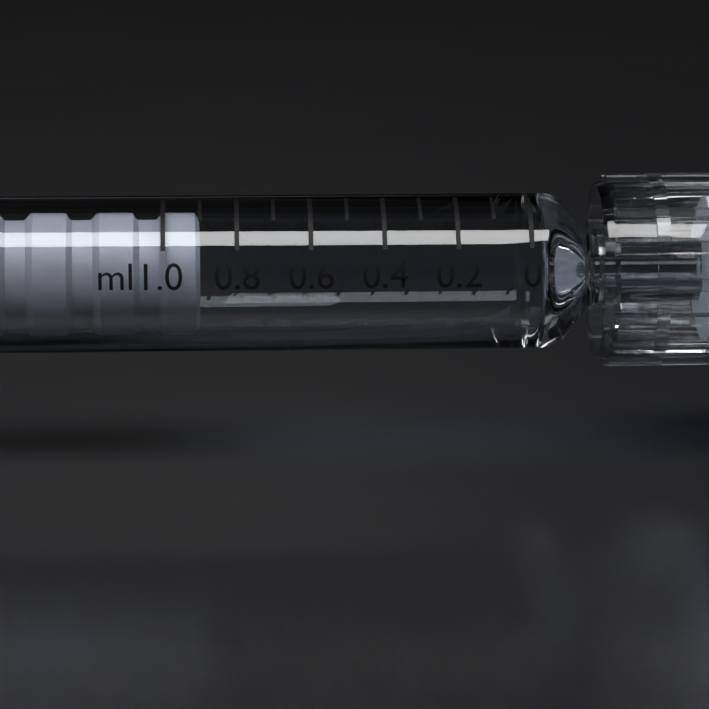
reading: 0.9 ml
